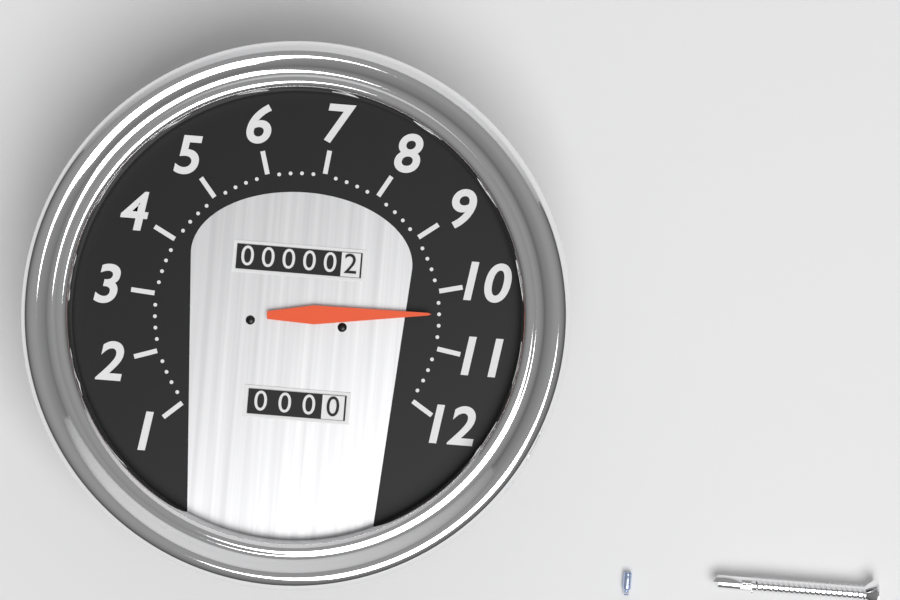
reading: 10.4 (no unit)
